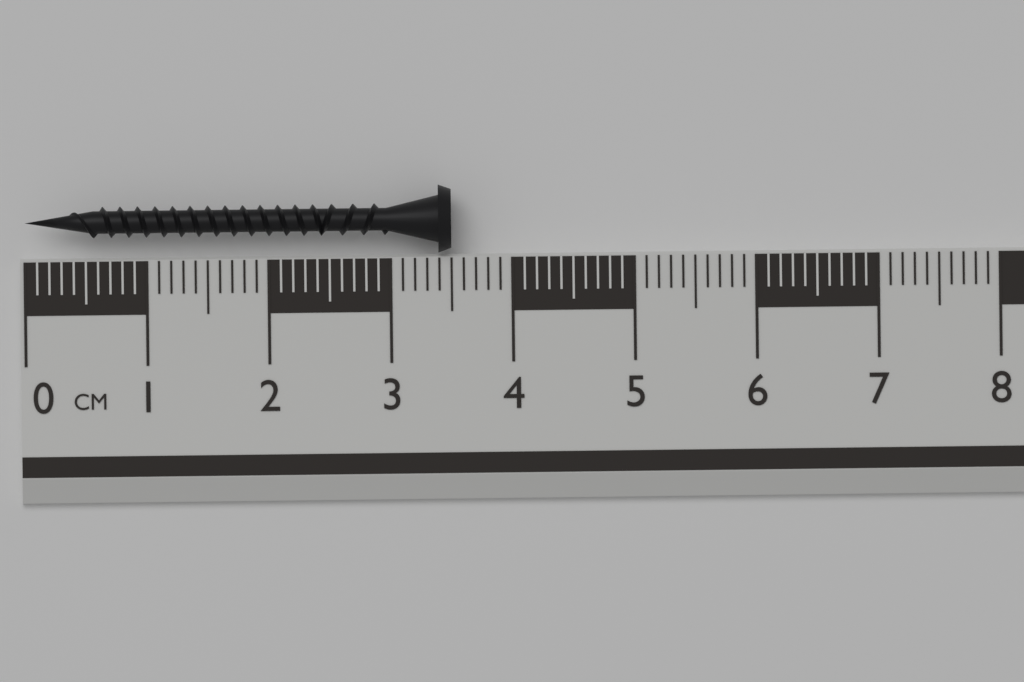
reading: 3.5 cm
